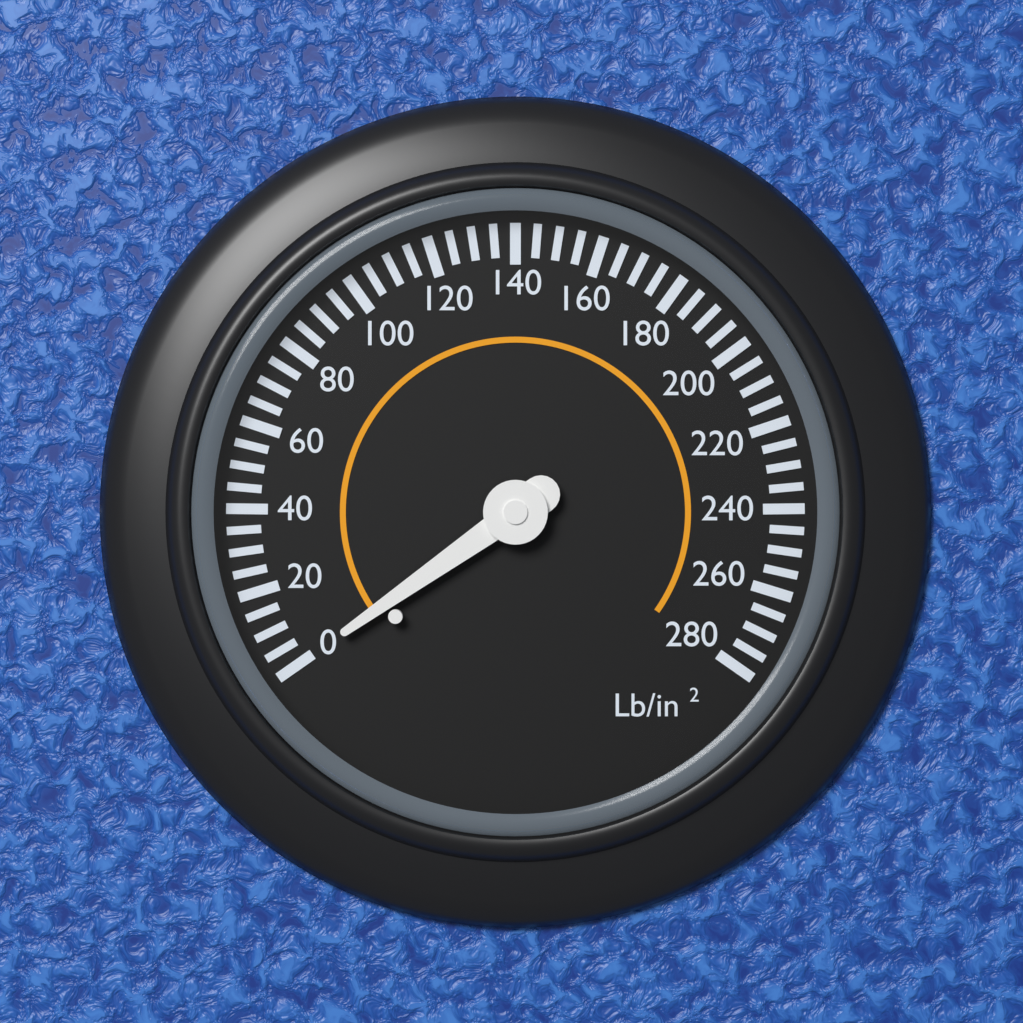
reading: 0 psi
